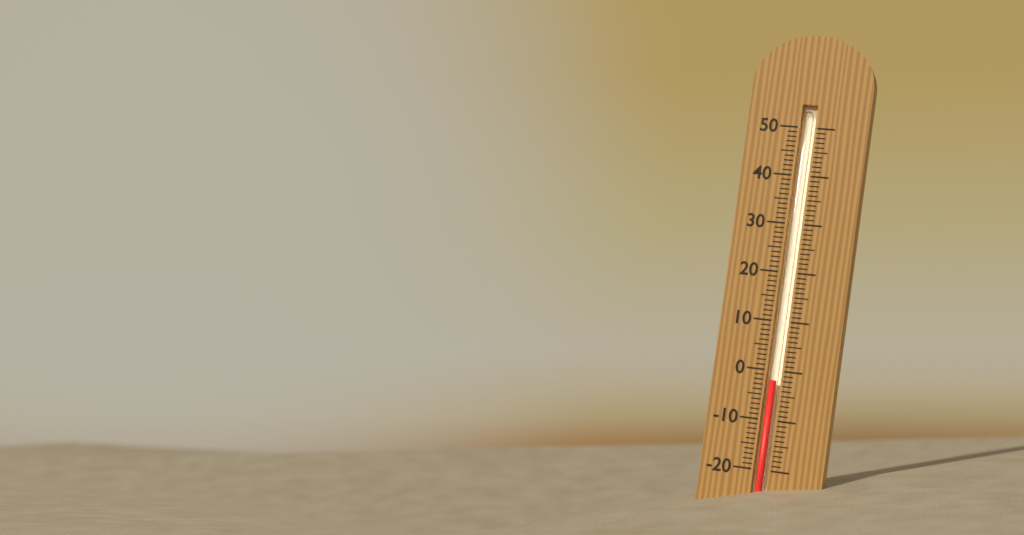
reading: -2 (no unit)
